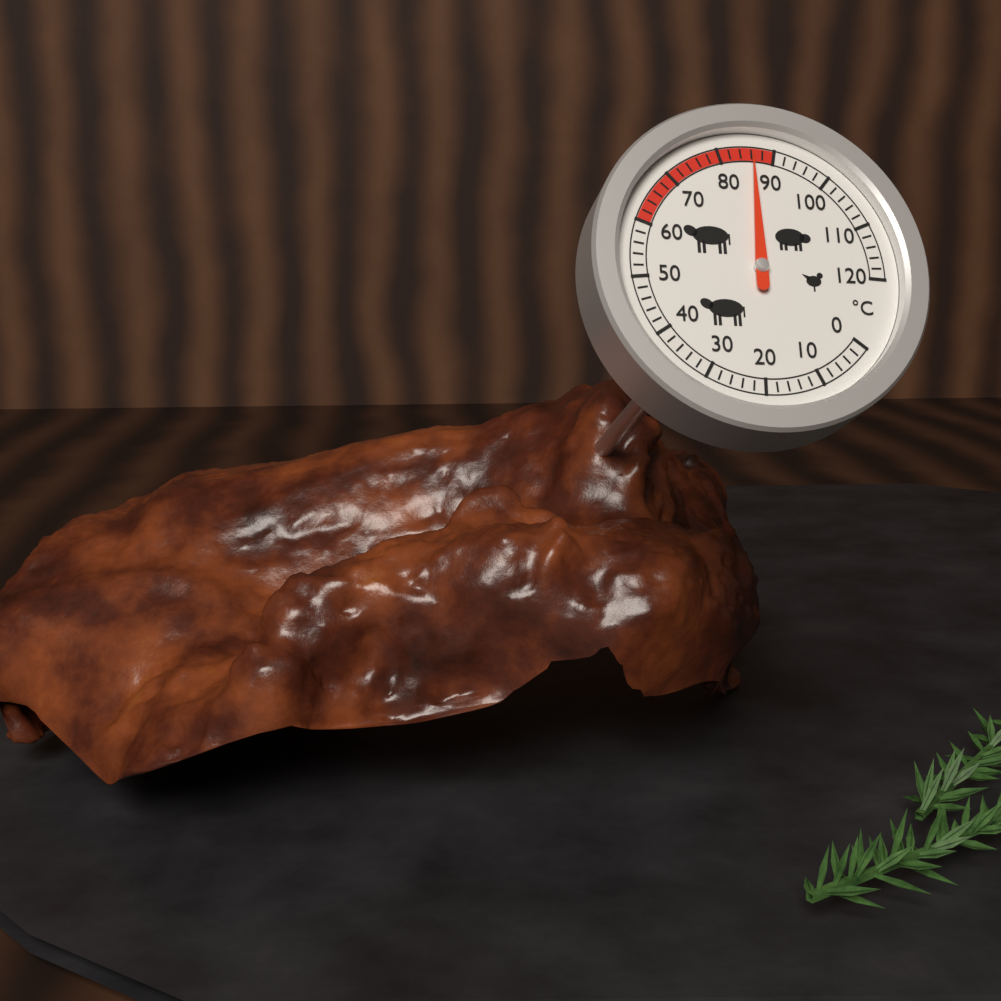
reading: 86 °C
